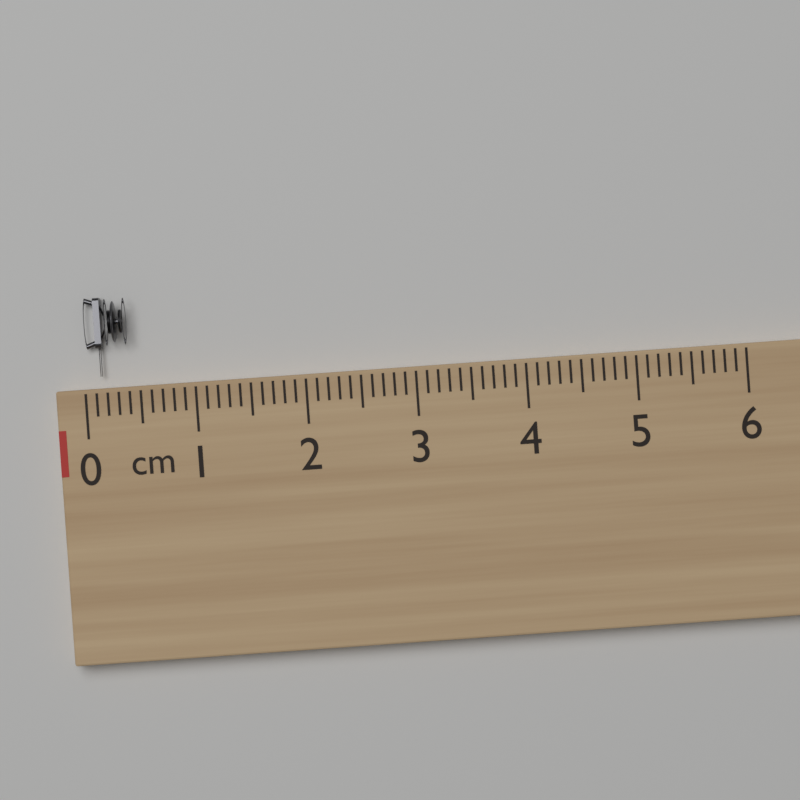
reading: 0.4 cm
